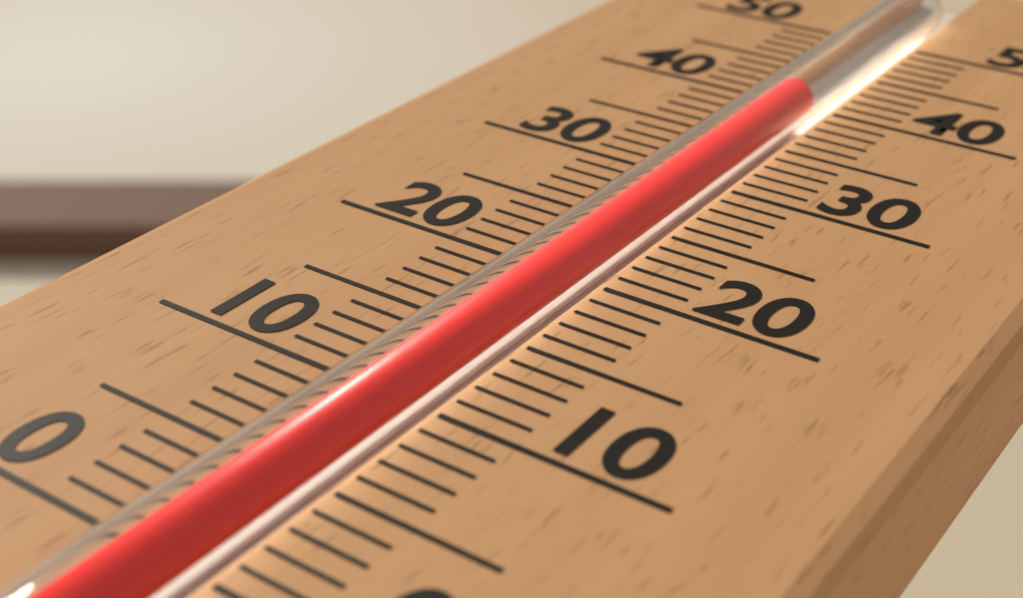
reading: 40 (no unit)
